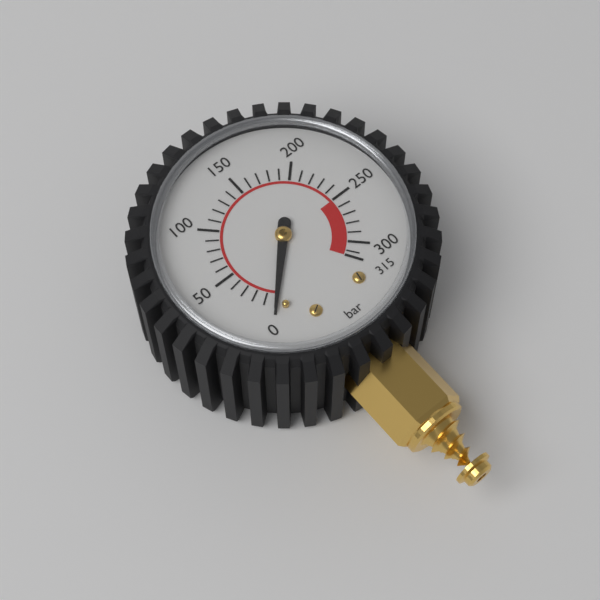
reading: 0 bar
